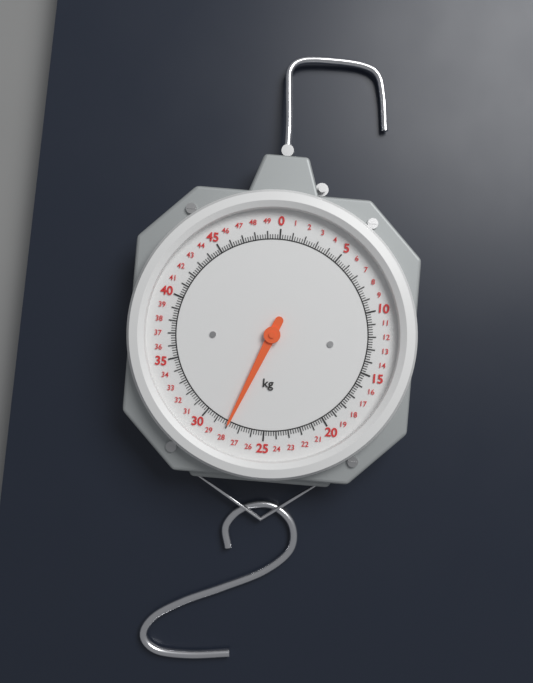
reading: 28.0 kg
